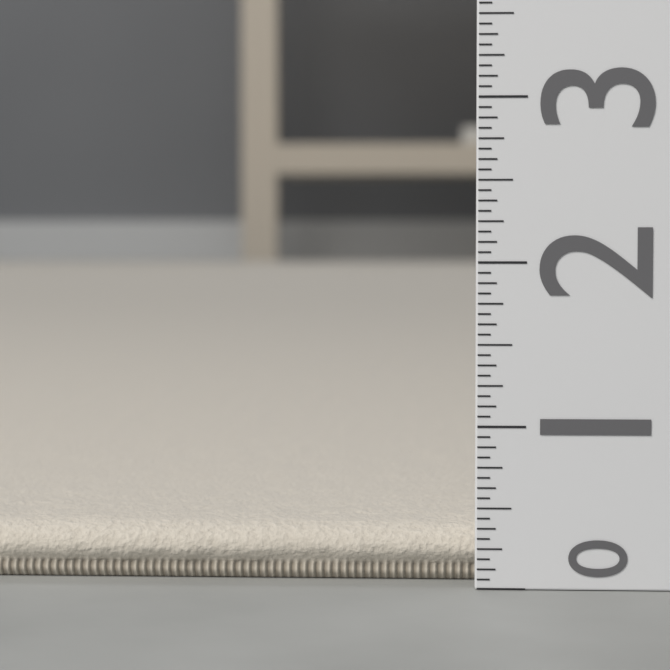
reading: 0.3750 (no unit)
